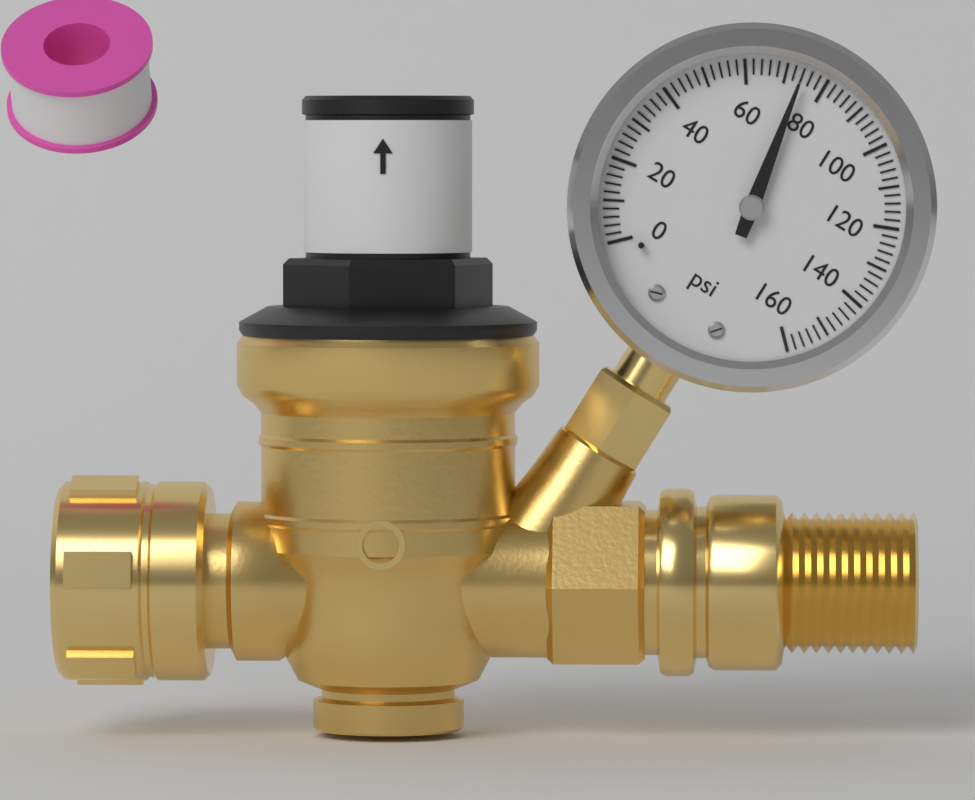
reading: 74 psi
